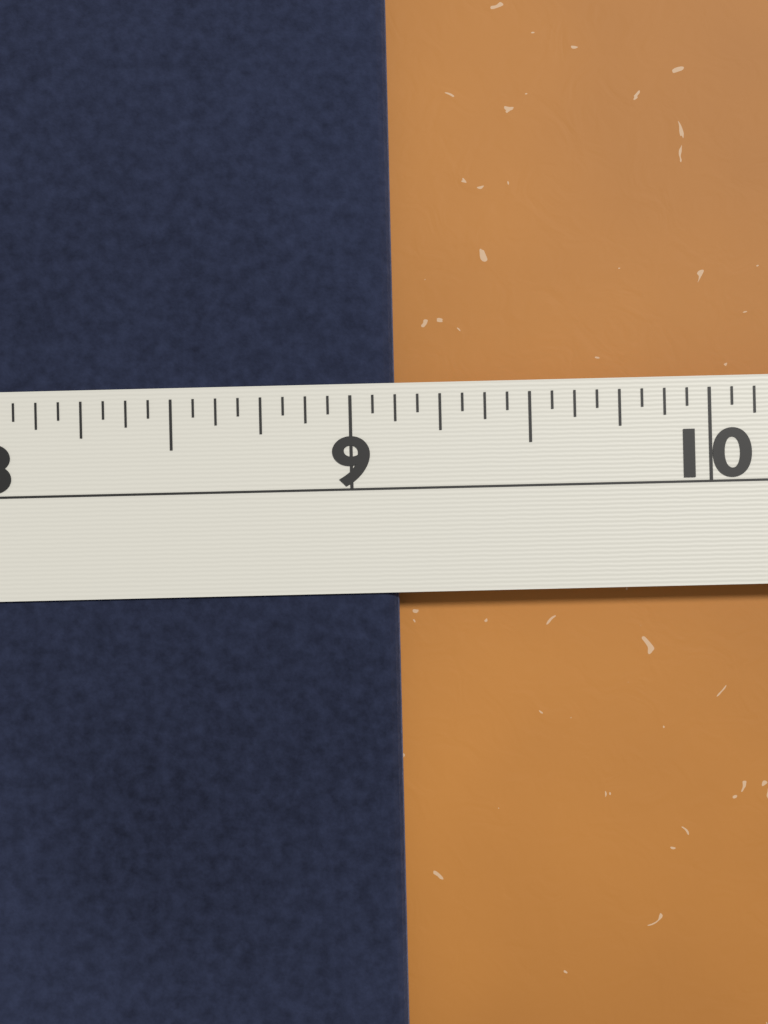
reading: 9.1250 in
